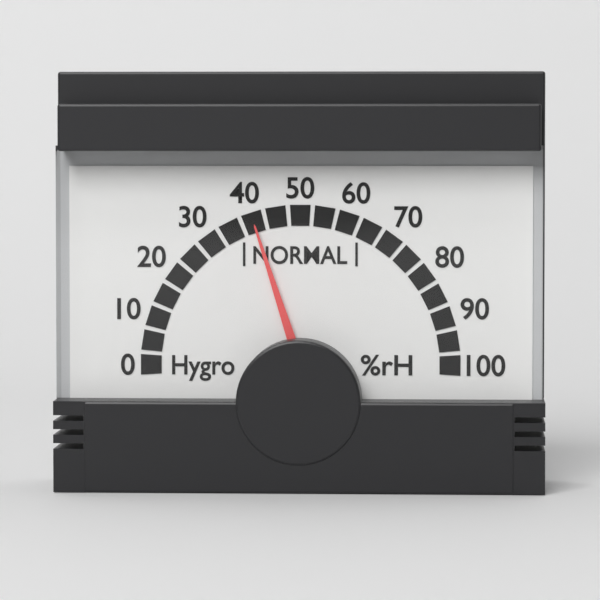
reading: 40 %rH
